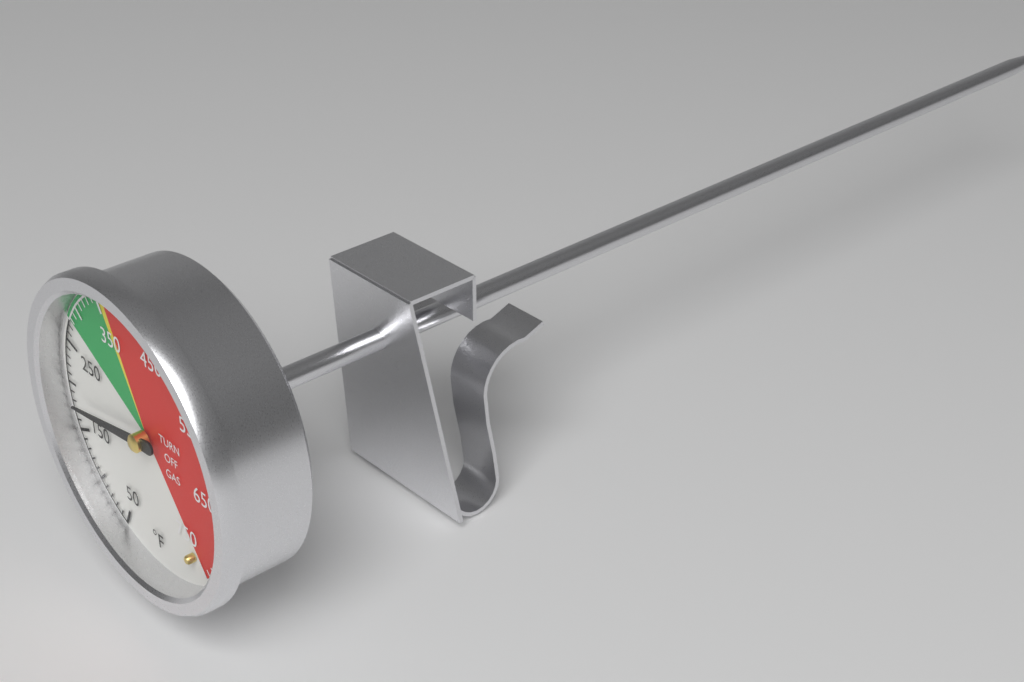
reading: 180 °F
